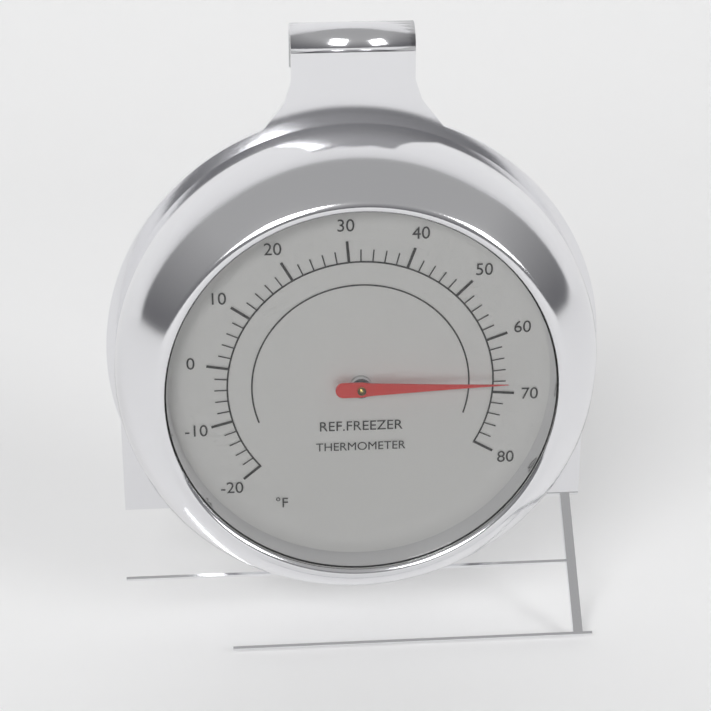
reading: 68 °F
